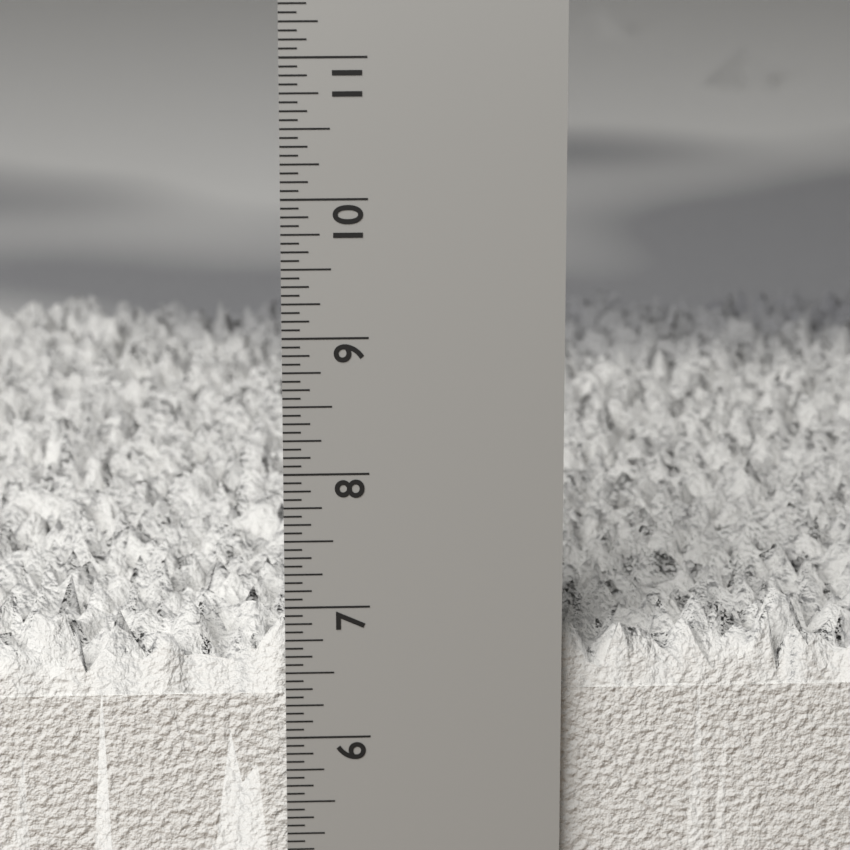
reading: 7.0000 in
